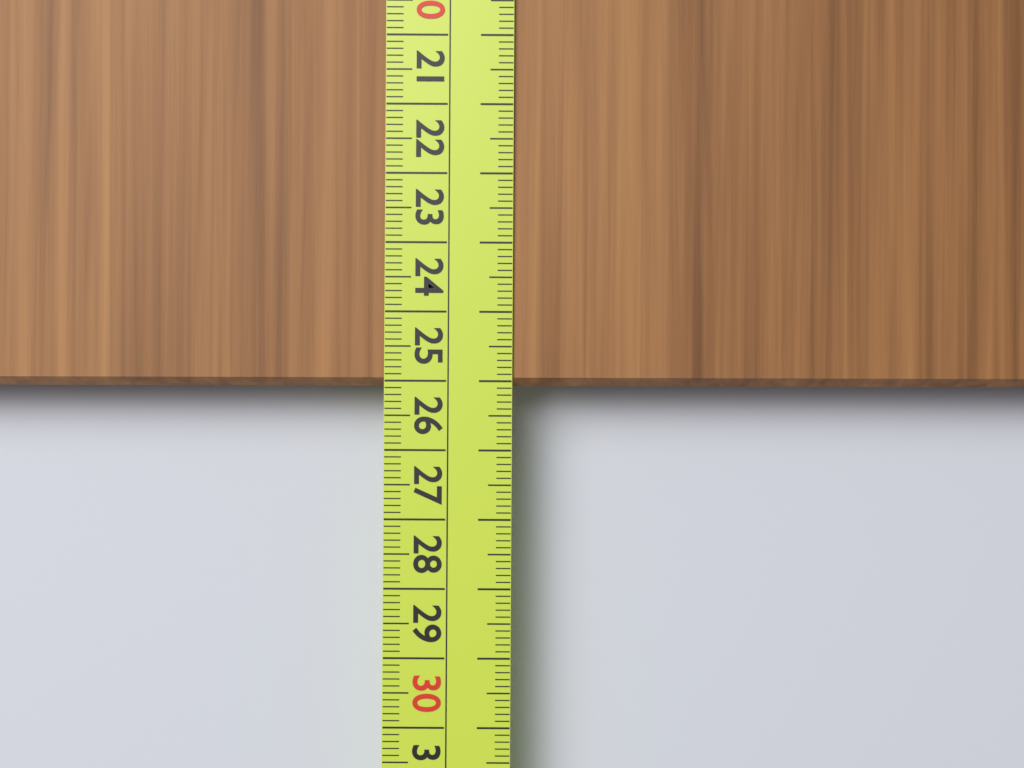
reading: 25.1 cm
